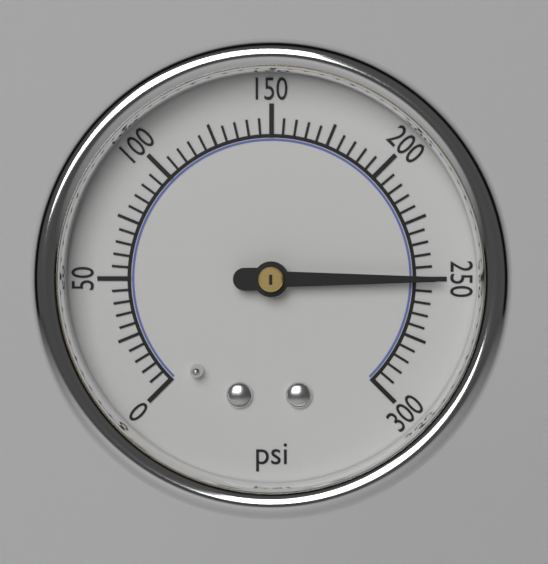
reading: 250 psi
